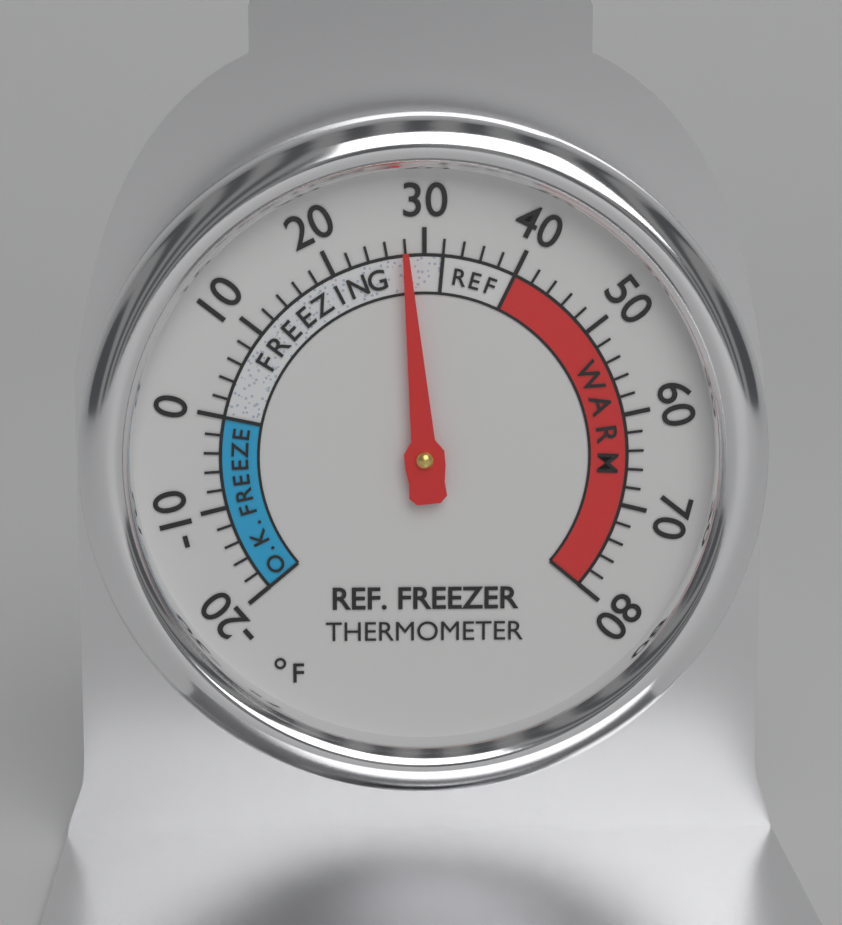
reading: 28 °F
